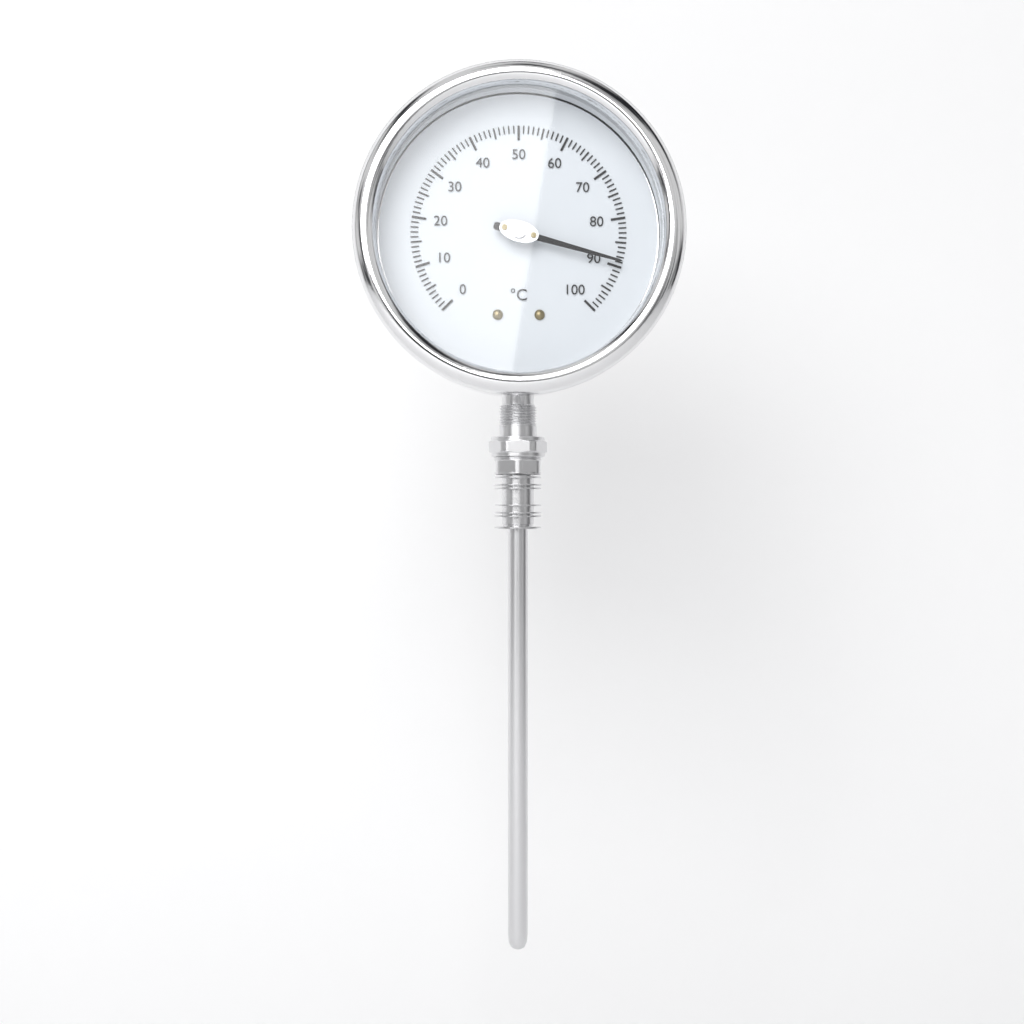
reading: 89 °C
